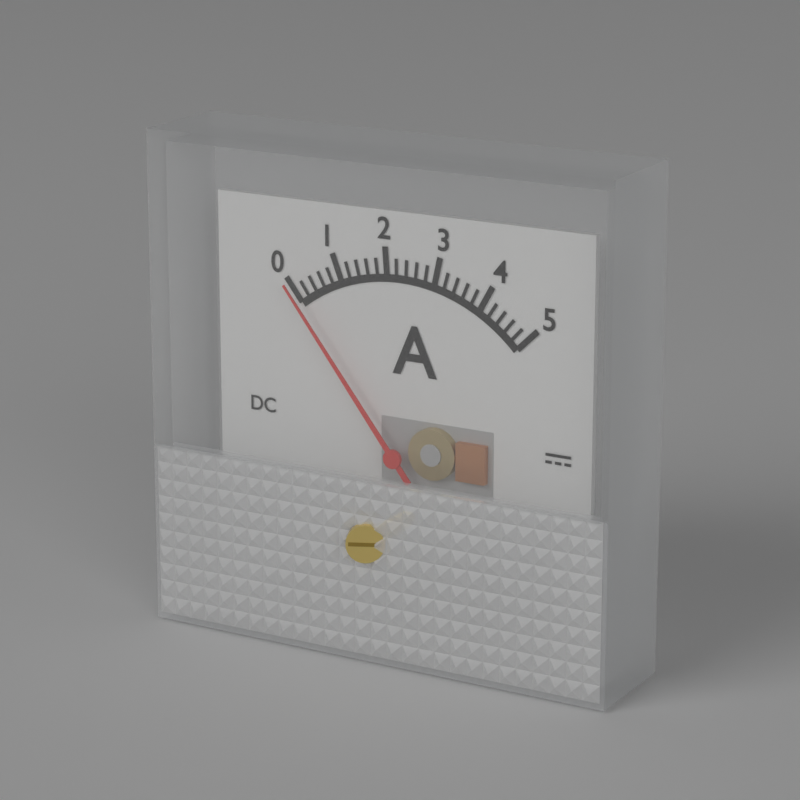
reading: 0.0 A
